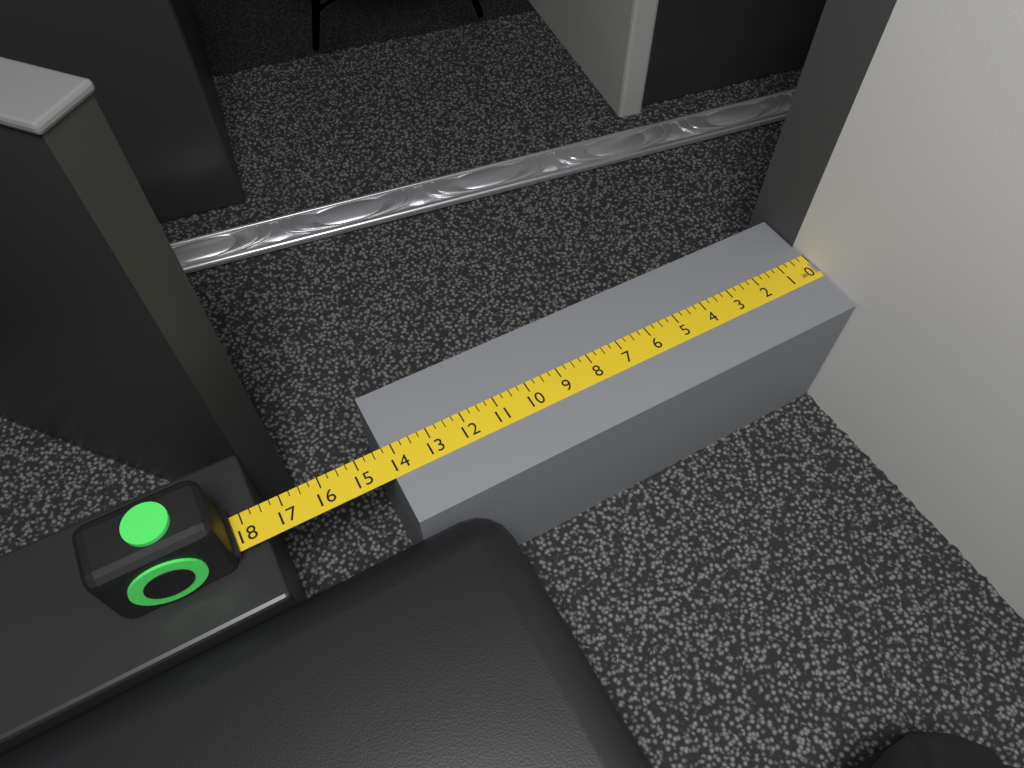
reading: 14.25 in
